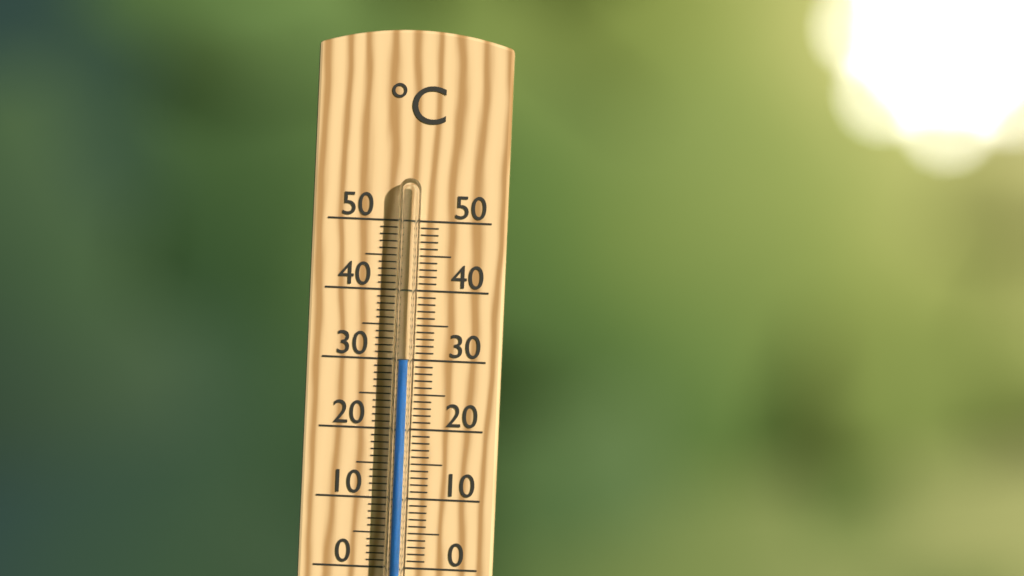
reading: 30 °C
